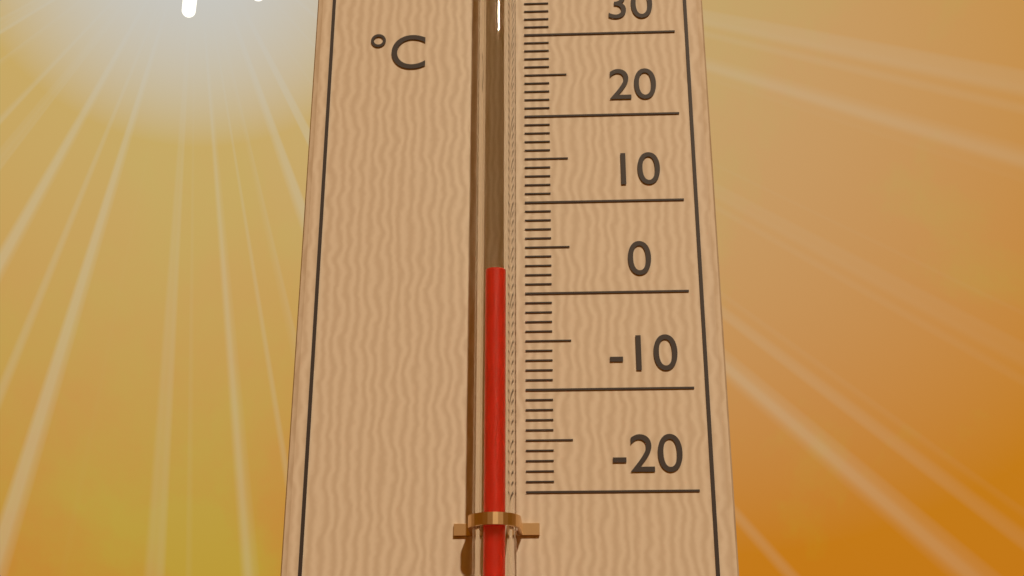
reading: 1 °C
